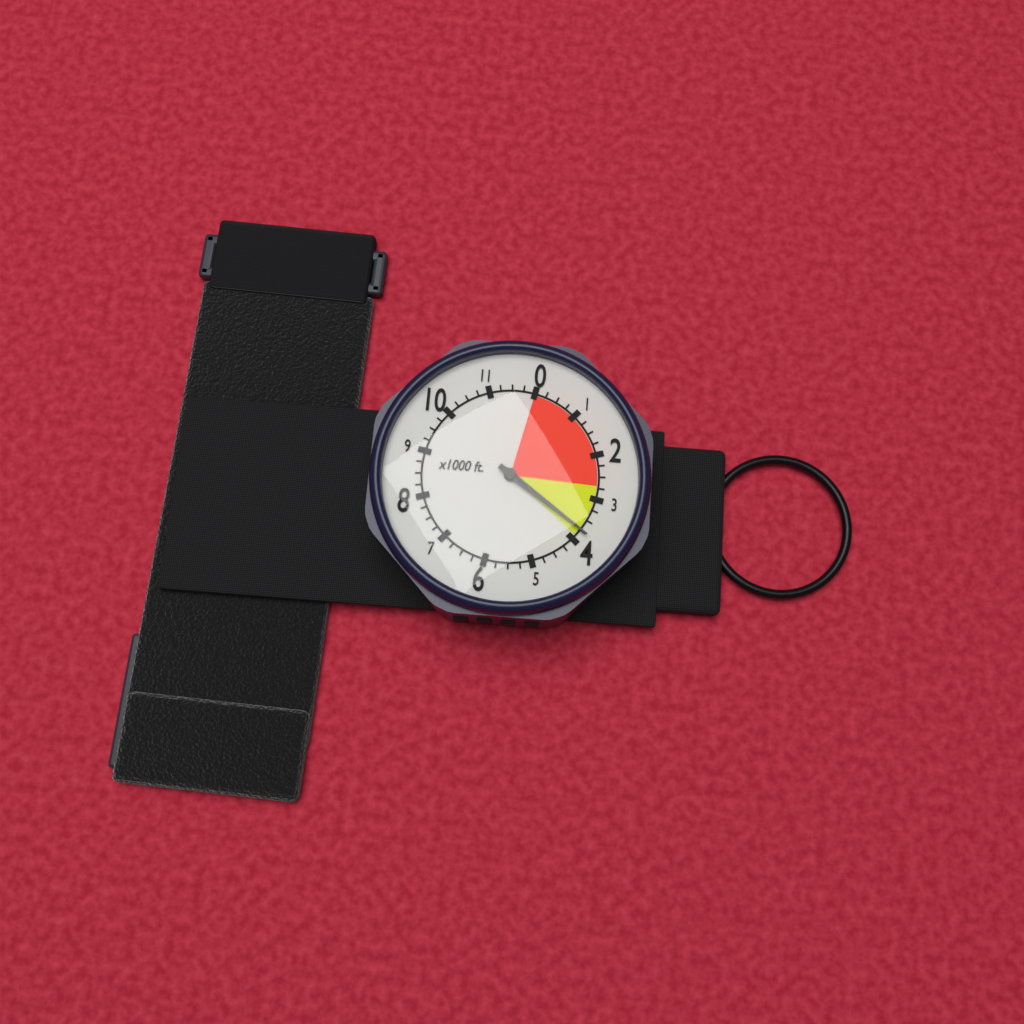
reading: 3750 ft
